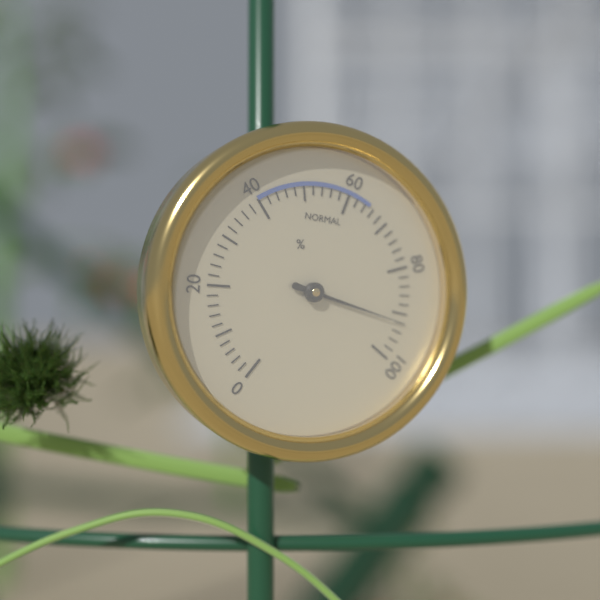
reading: 92 %
